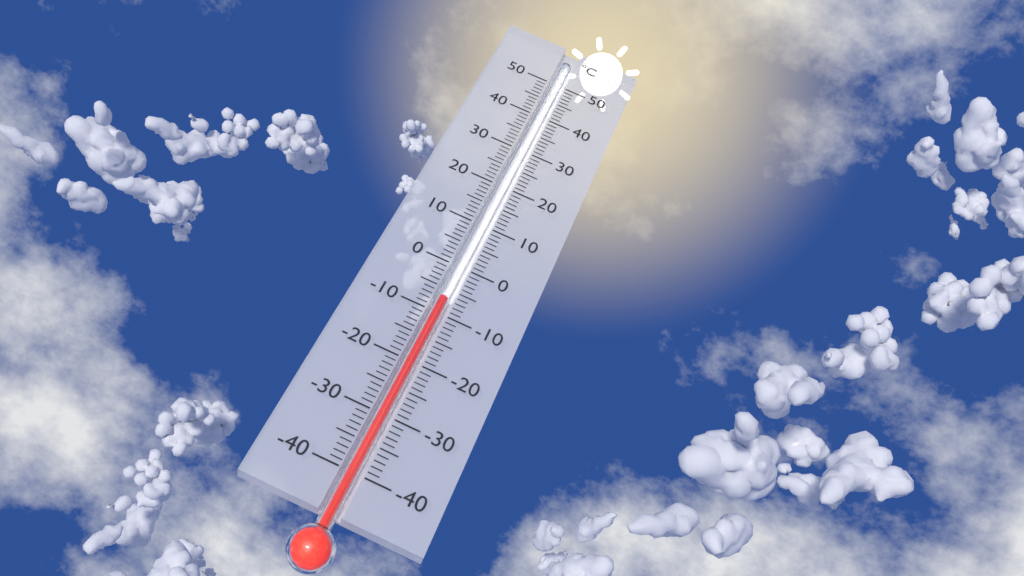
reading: -7 °C
